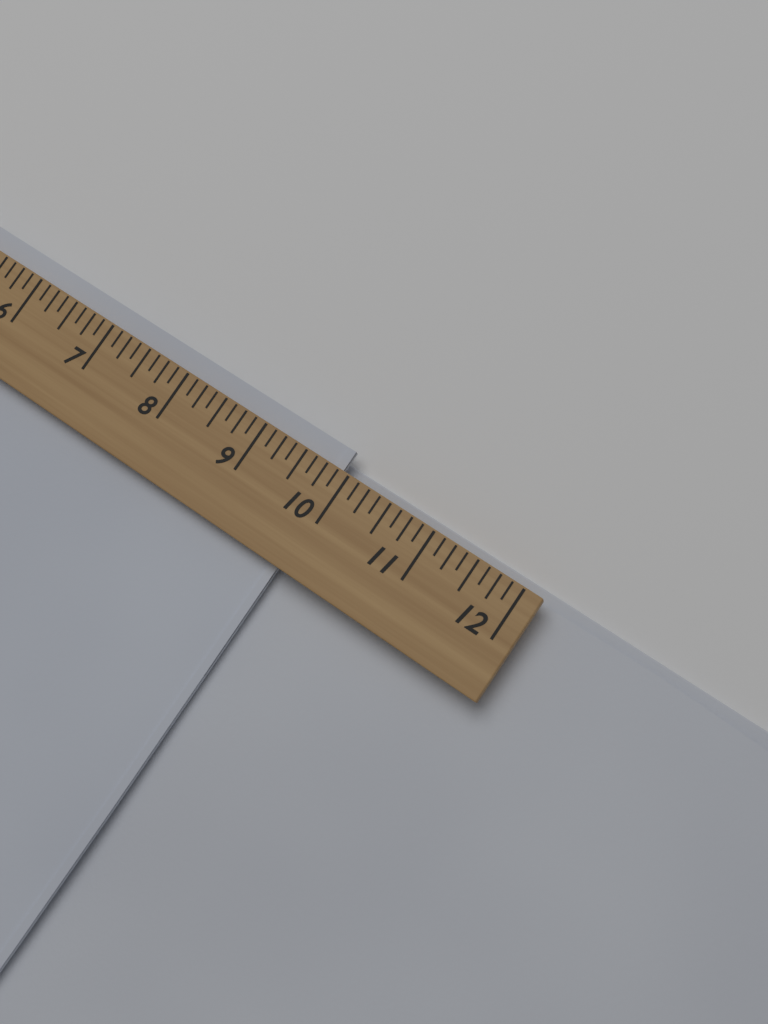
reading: 9.875 (no unit)
